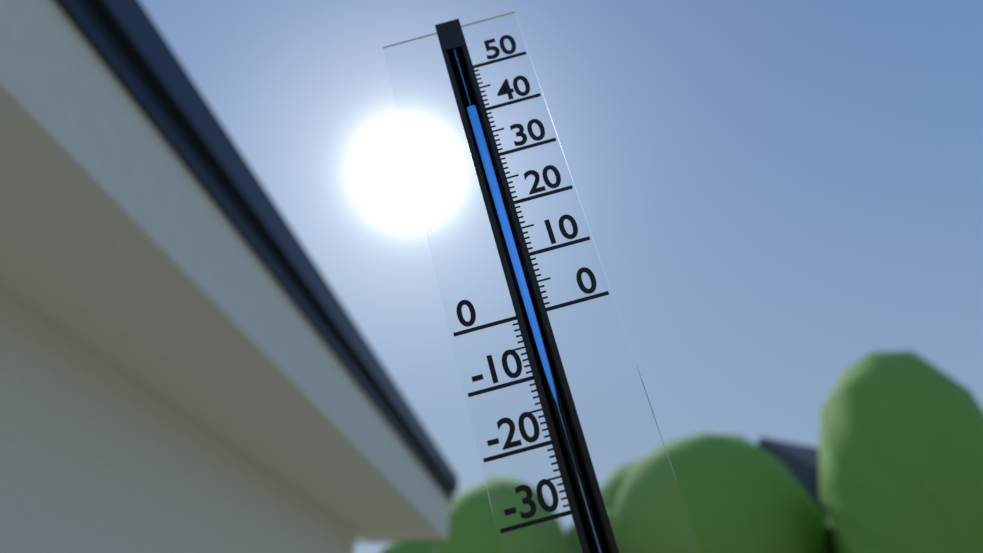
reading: 41 (no unit)
